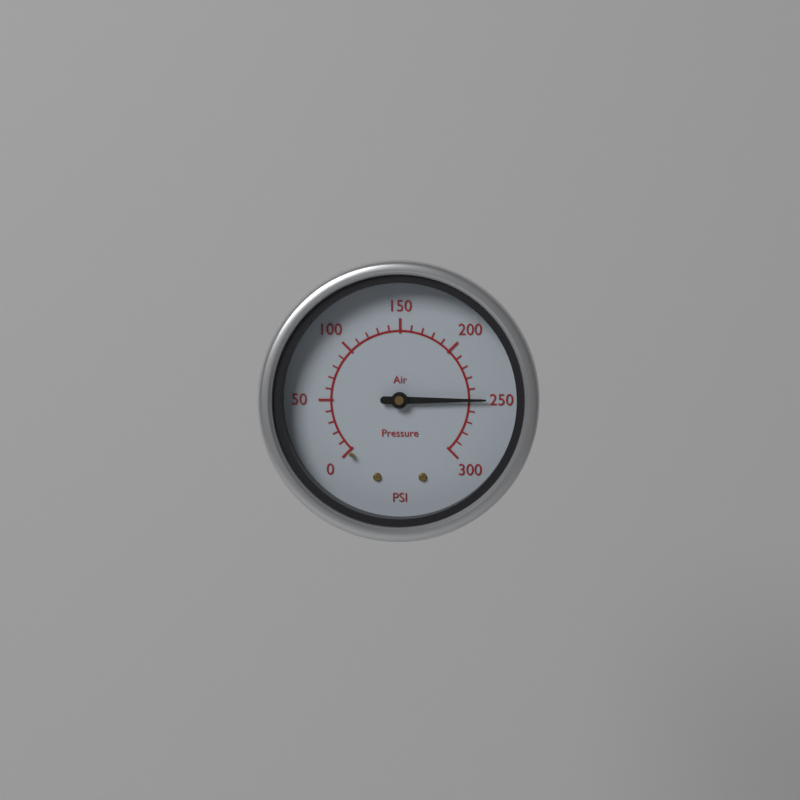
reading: 250 psi
